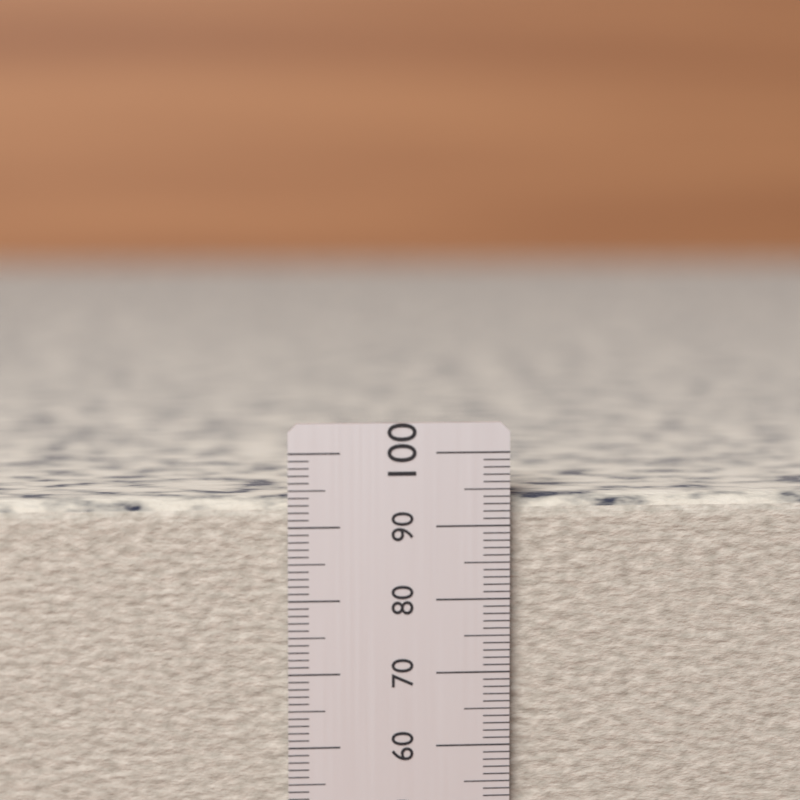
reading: 95 (no unit)
